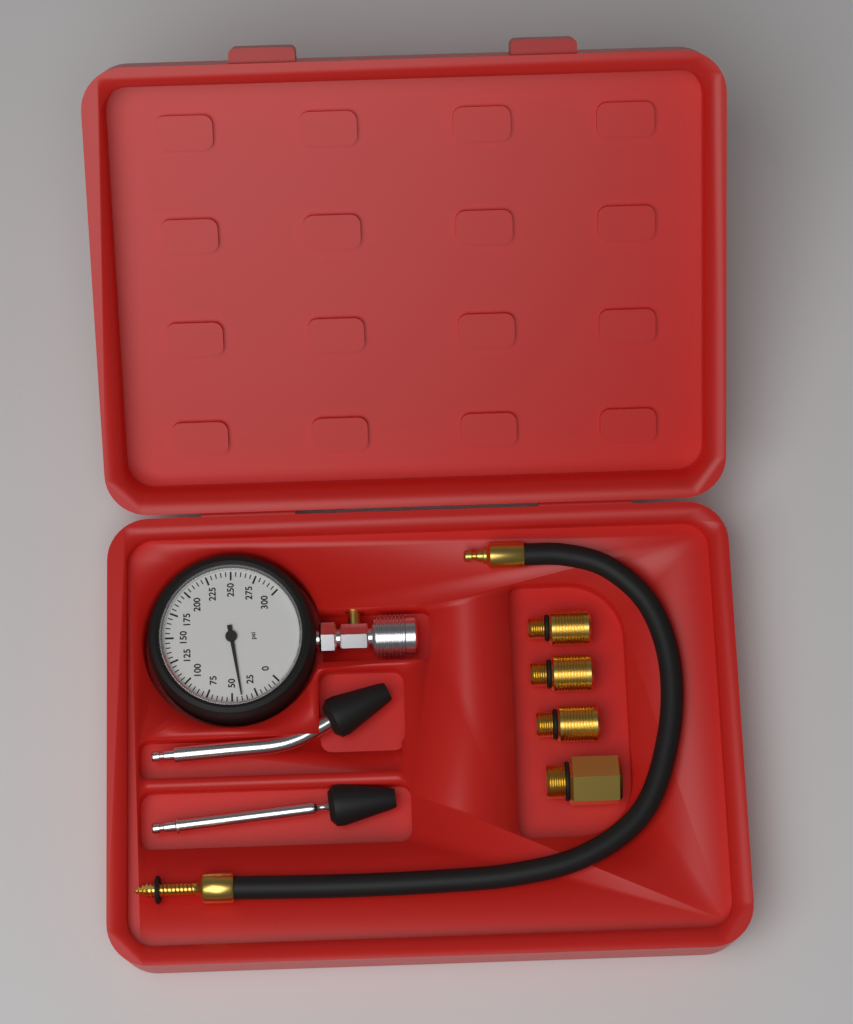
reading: 40 psi
